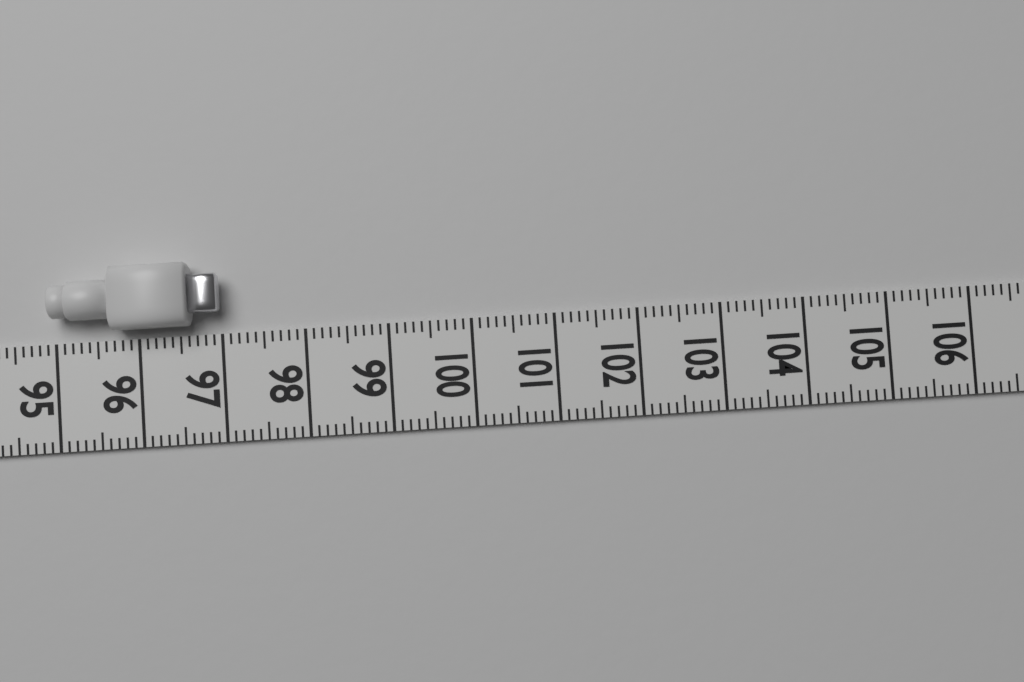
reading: 97.0 (no unit)
